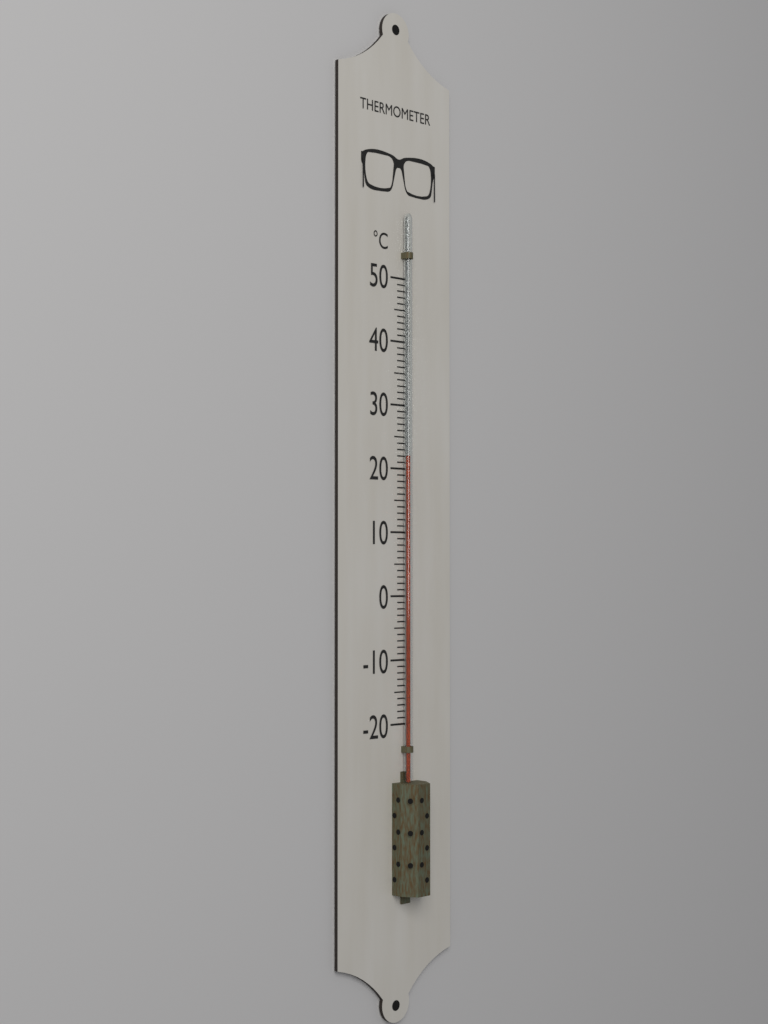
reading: 22 °C
